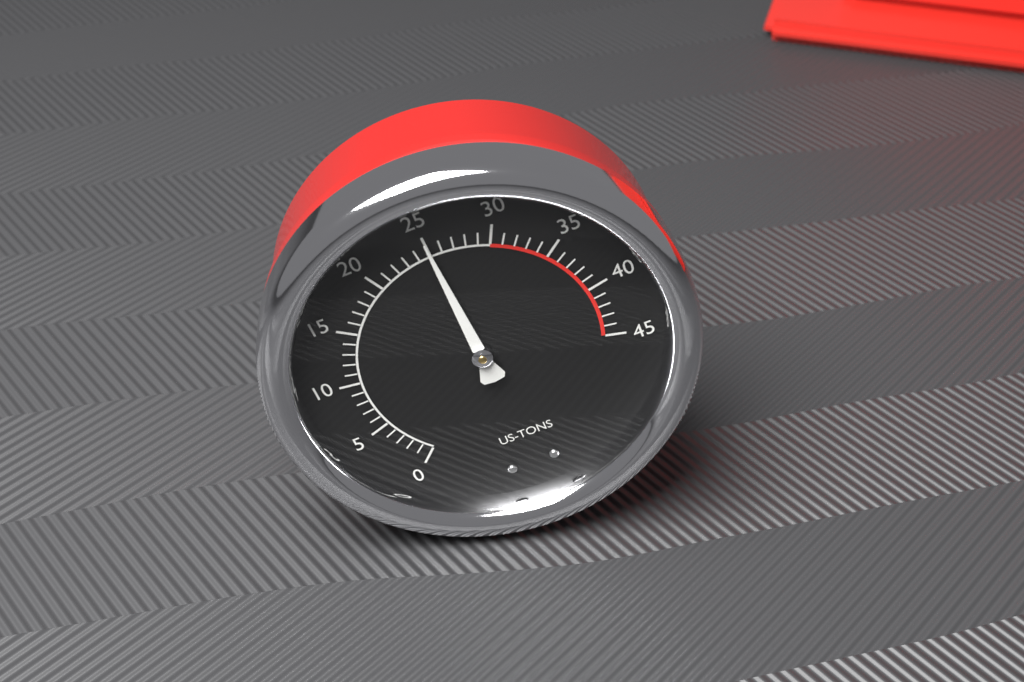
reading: 25 US tons
